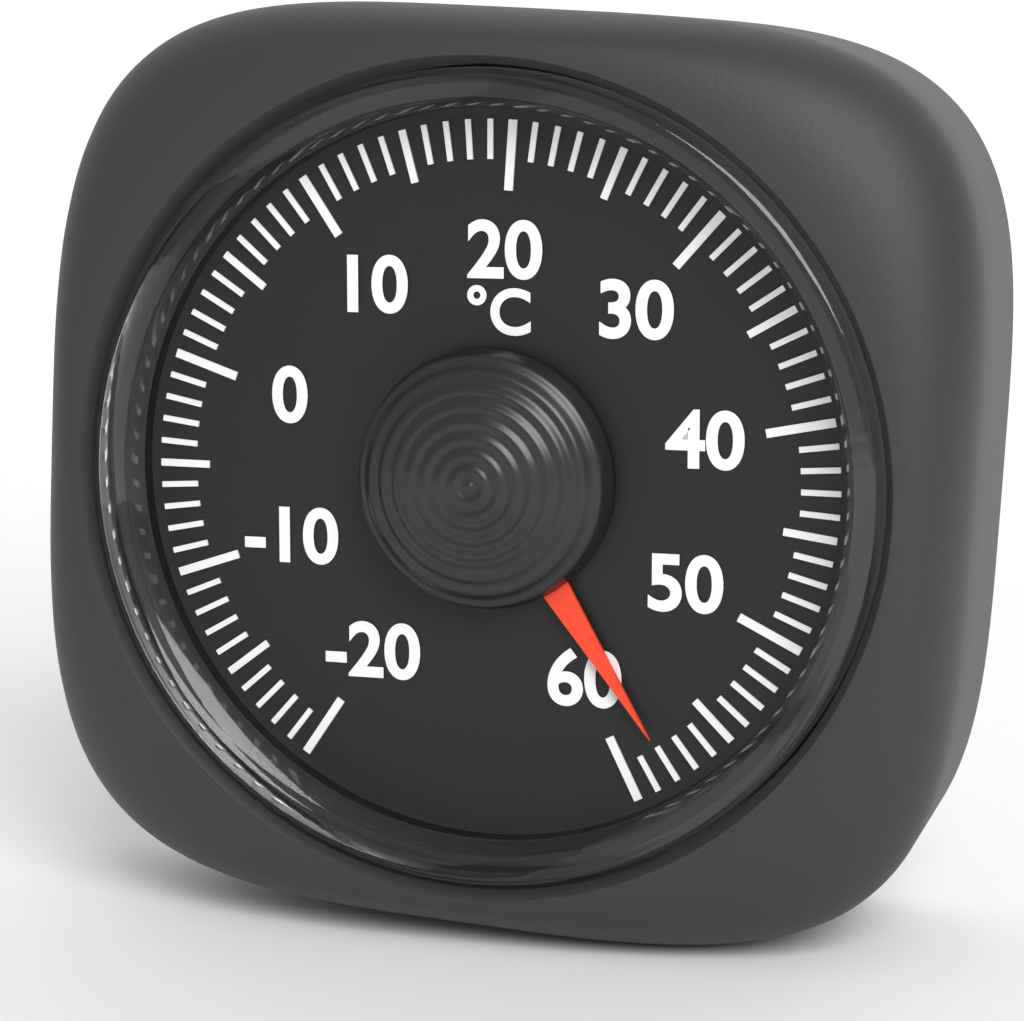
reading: 58 °C
